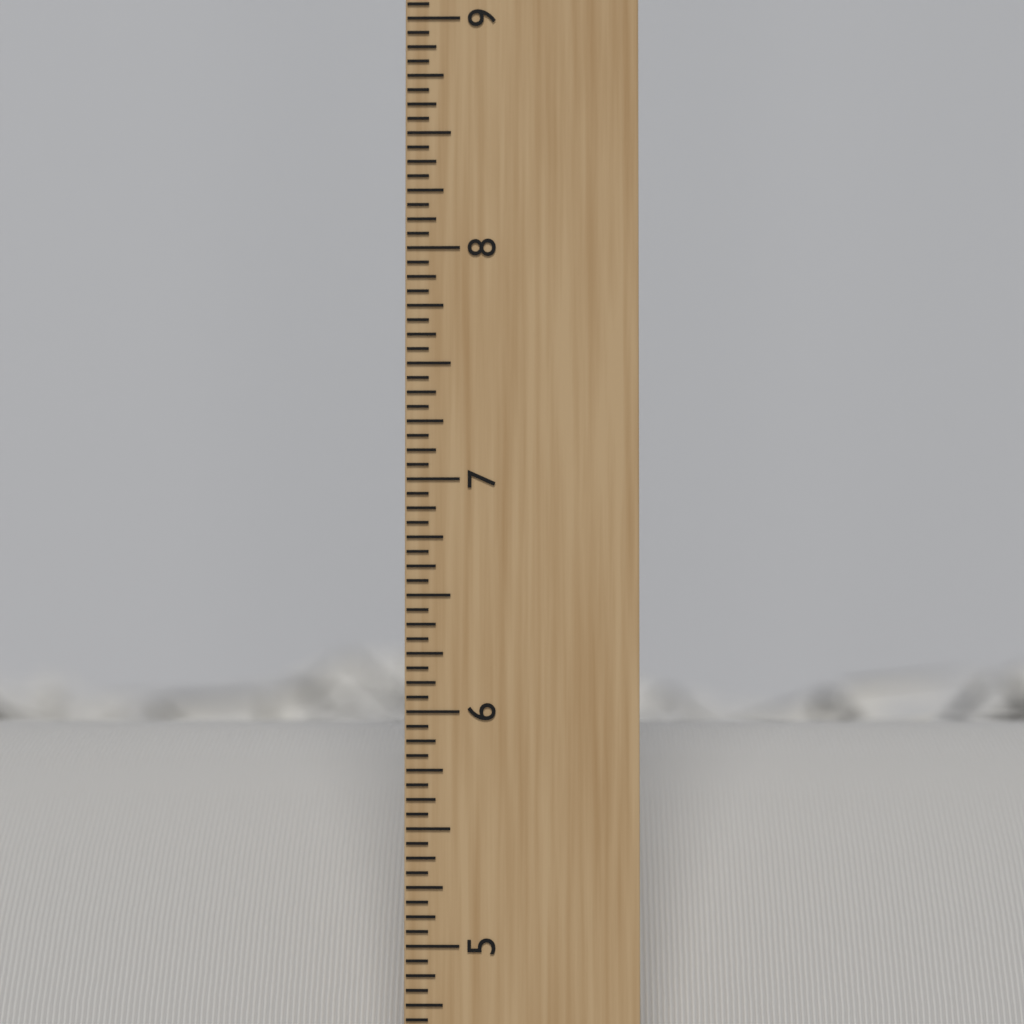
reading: 5.8750 inch
